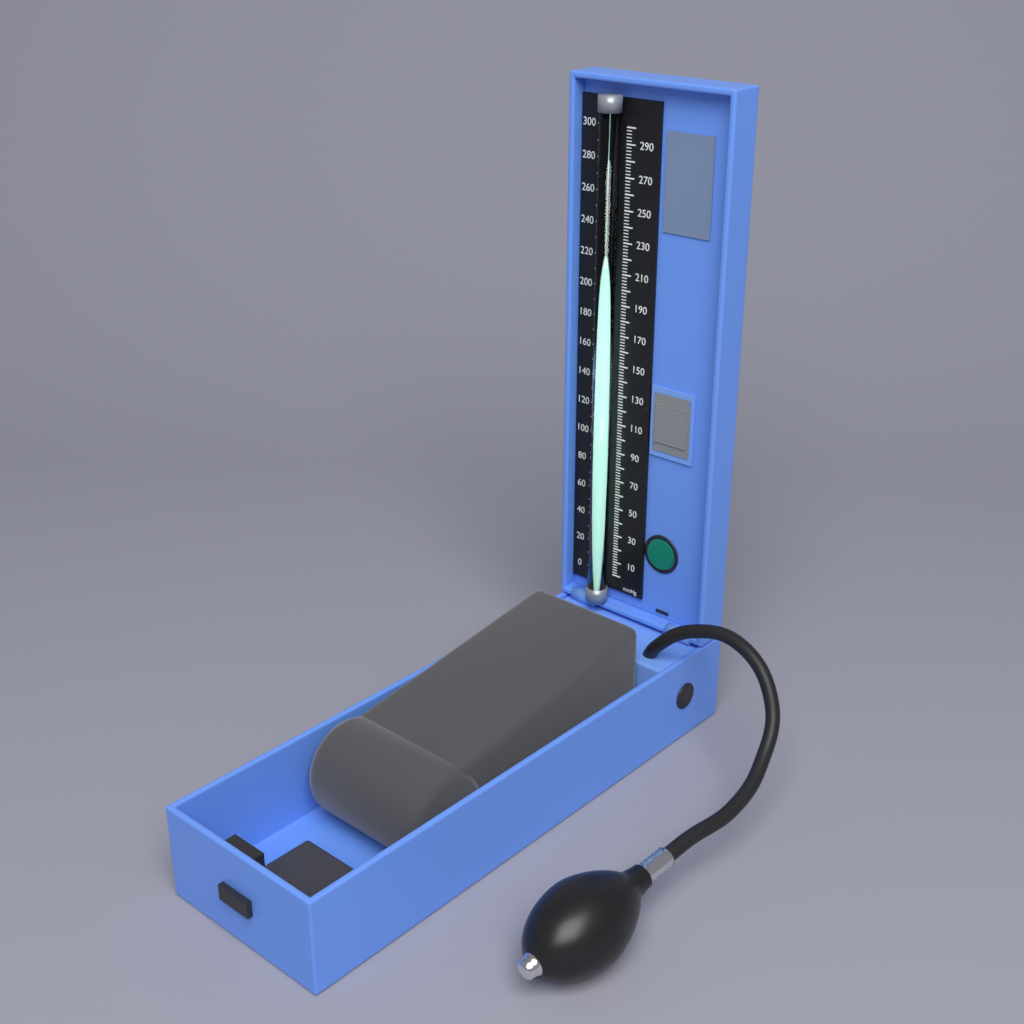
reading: 292 mmHg
